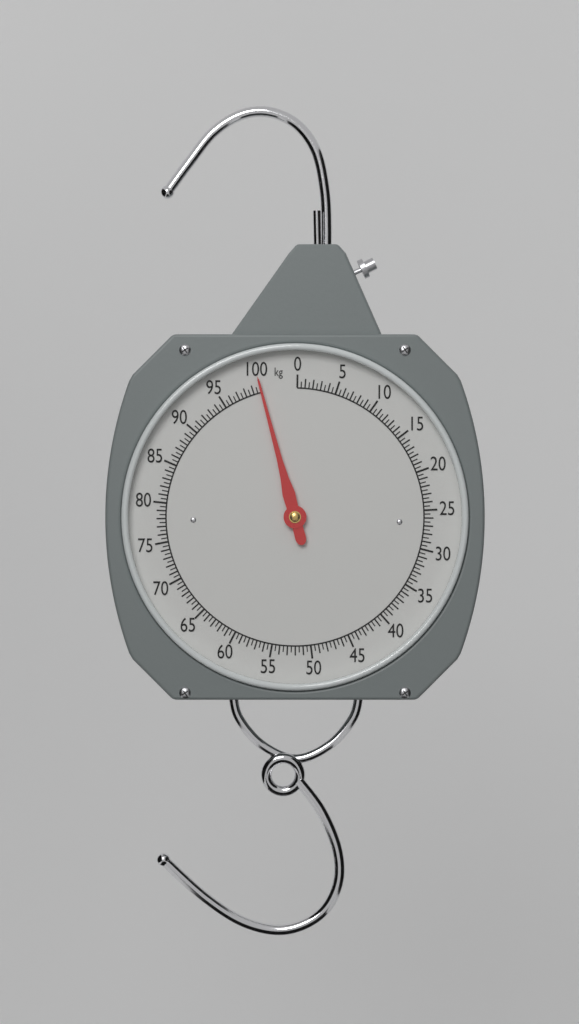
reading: 100.0 kg
